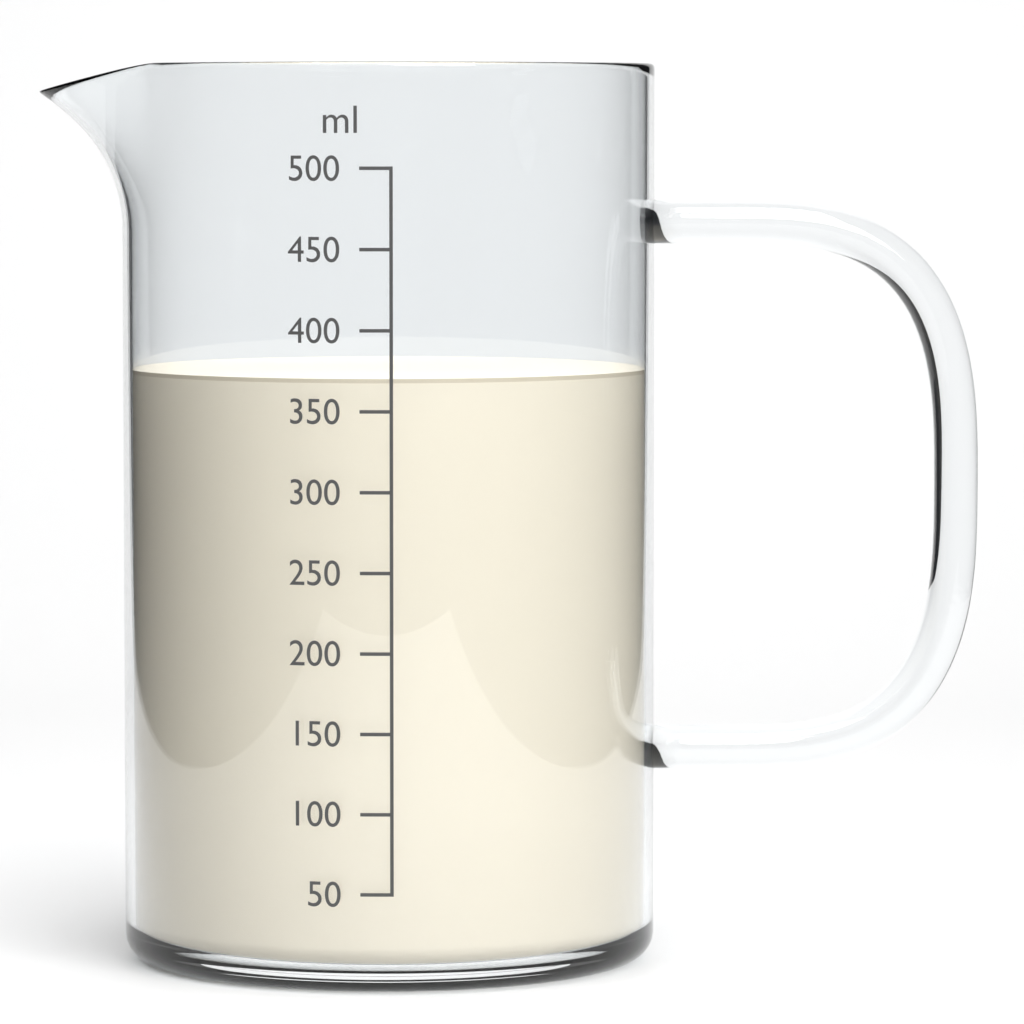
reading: 370 ml
